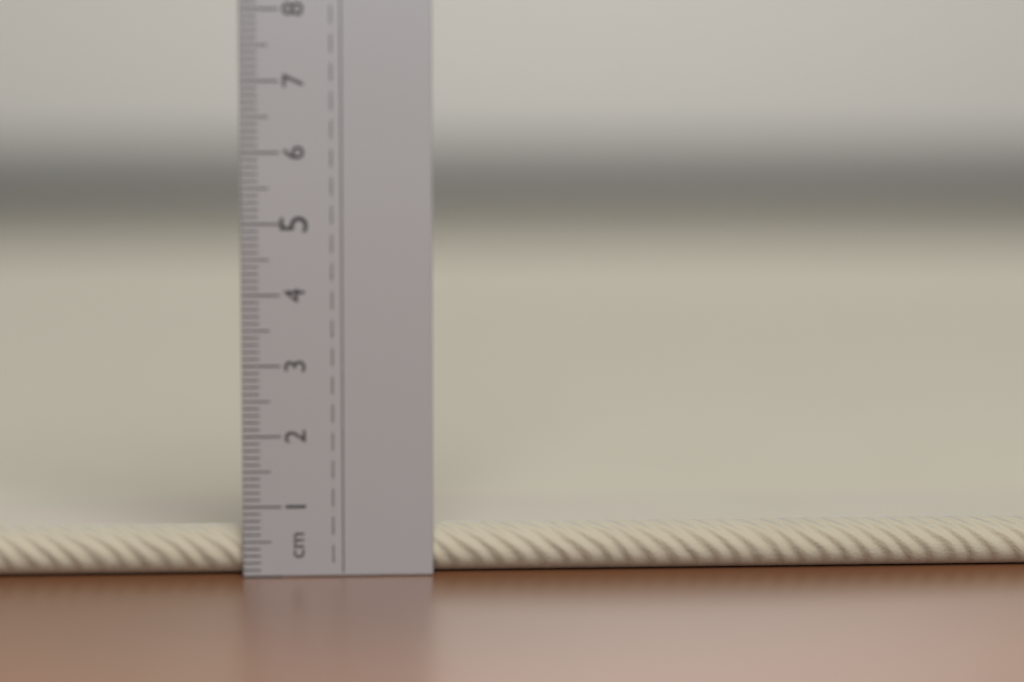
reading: 0.7 cm
